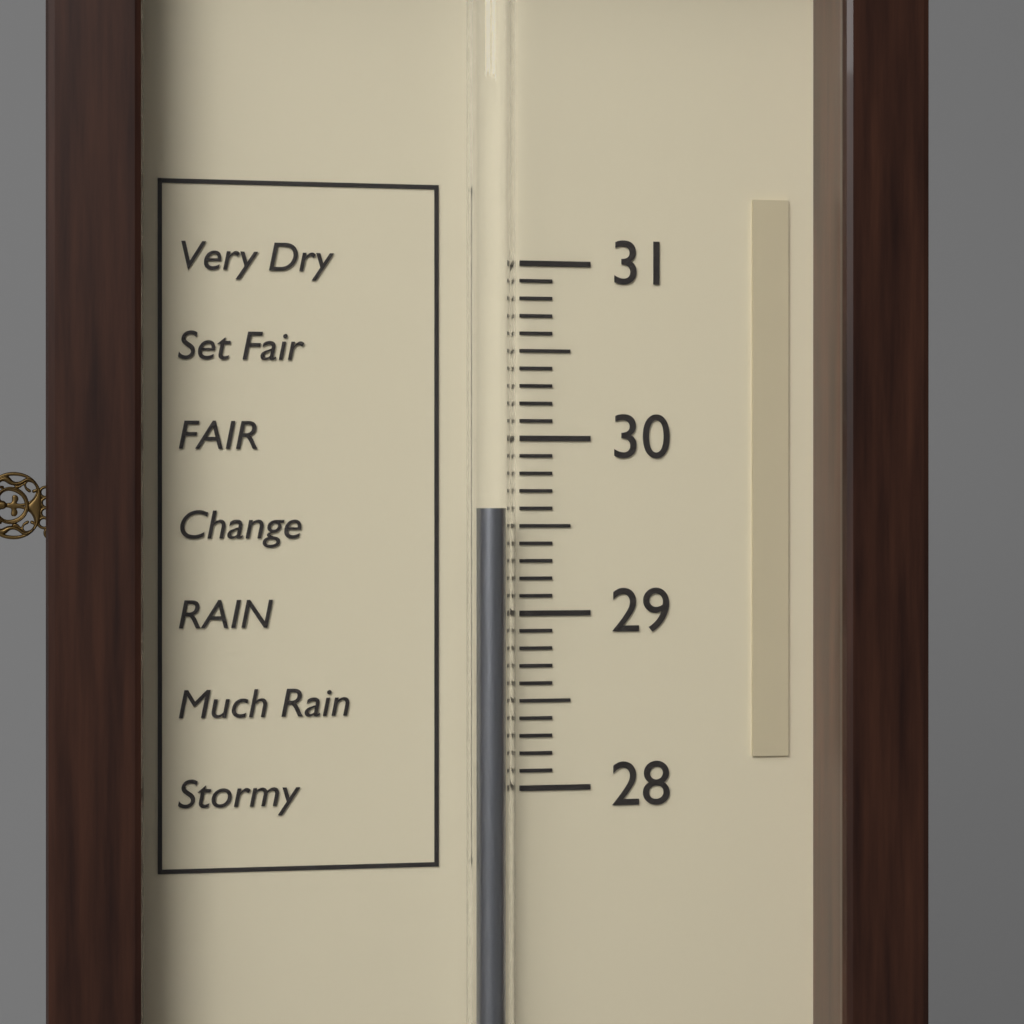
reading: 29.6 (no unit)
